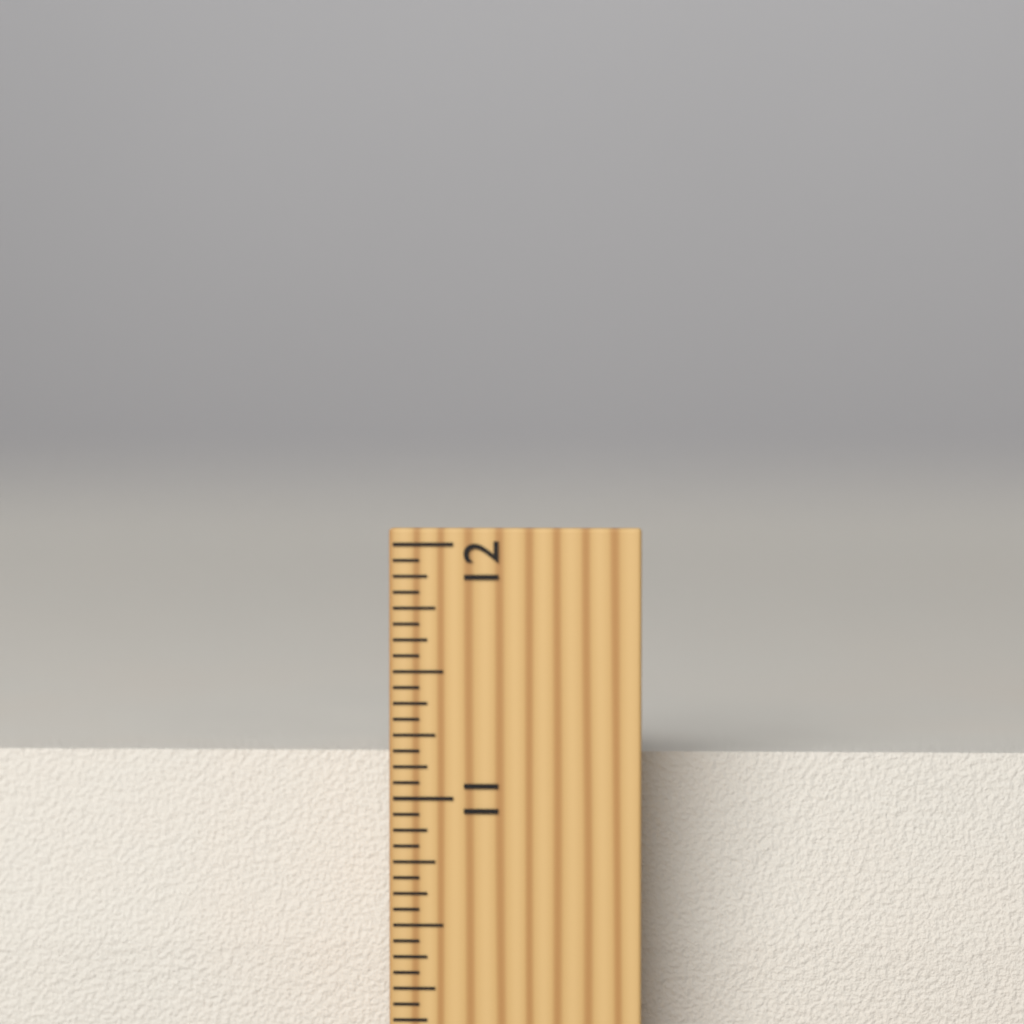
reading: 11.1250 inch
